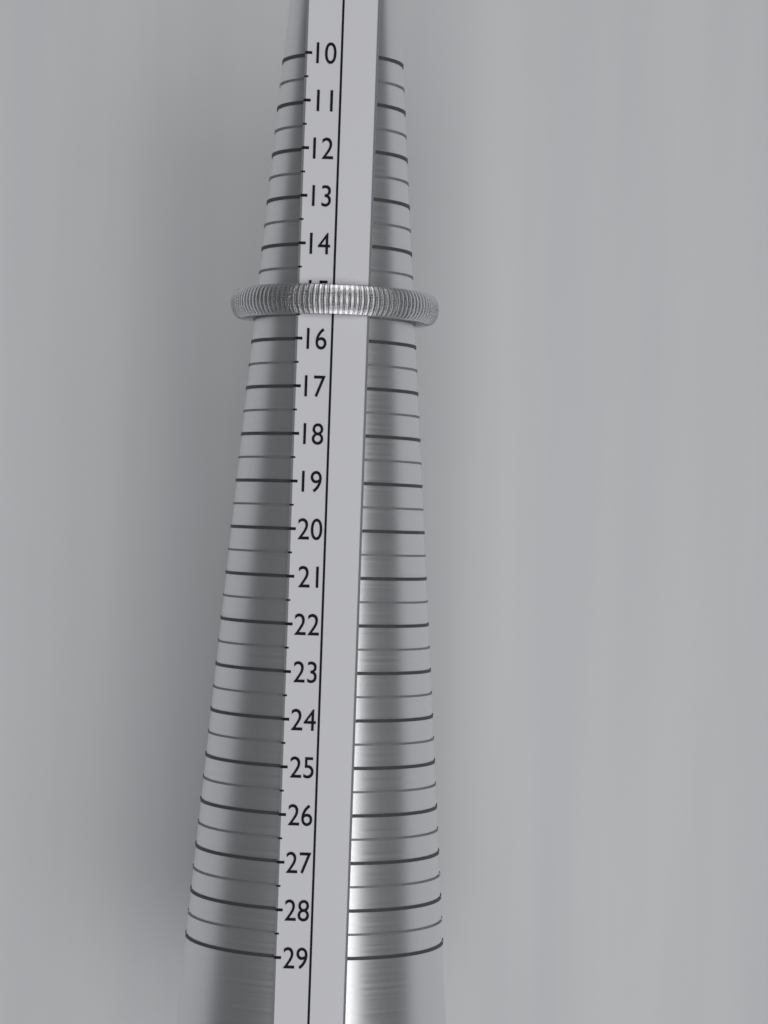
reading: 15.5 (no unit)
